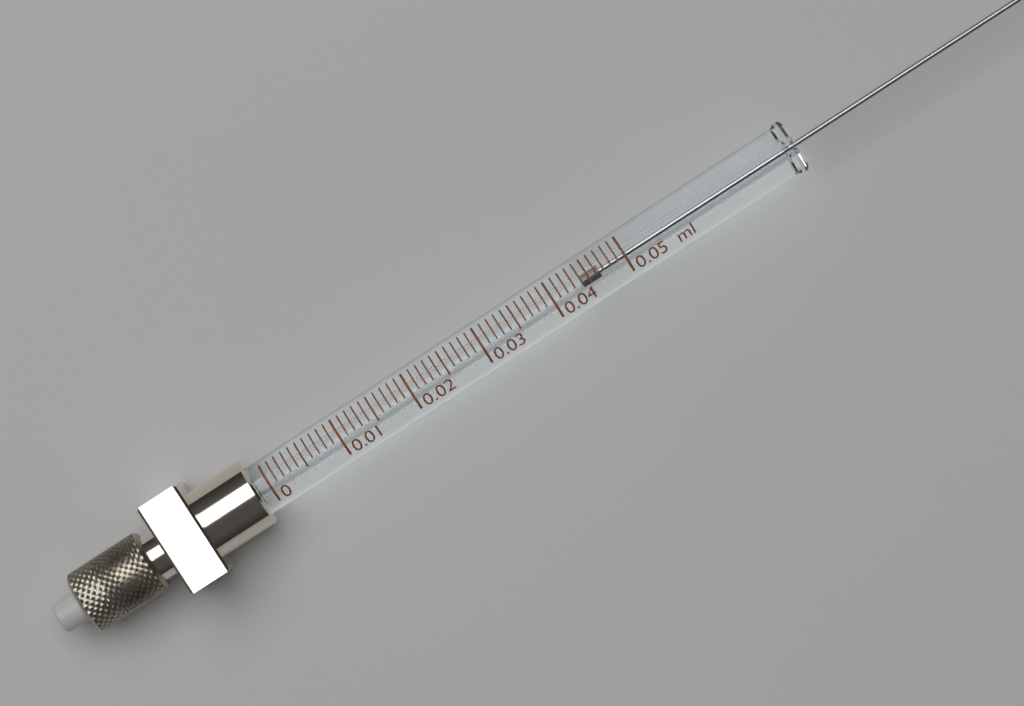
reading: 0.044 ml
